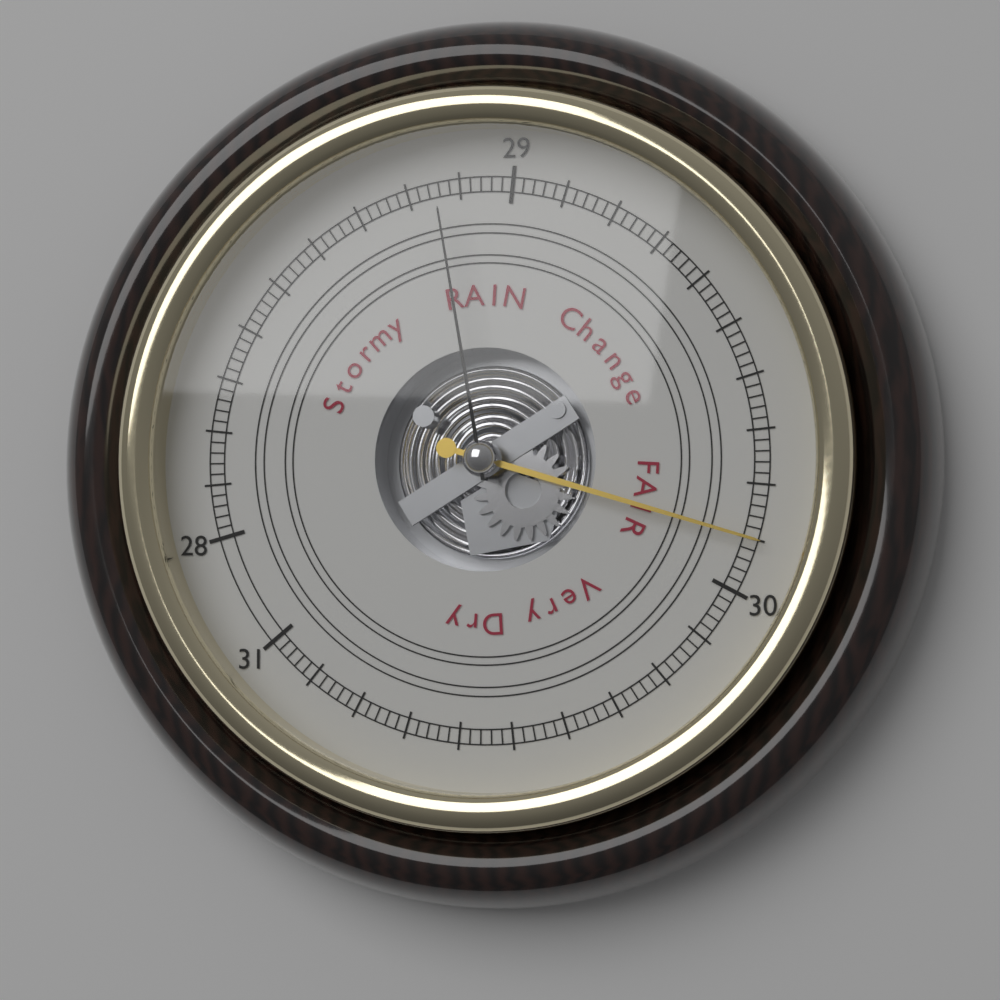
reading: 29.90 (no unit)
